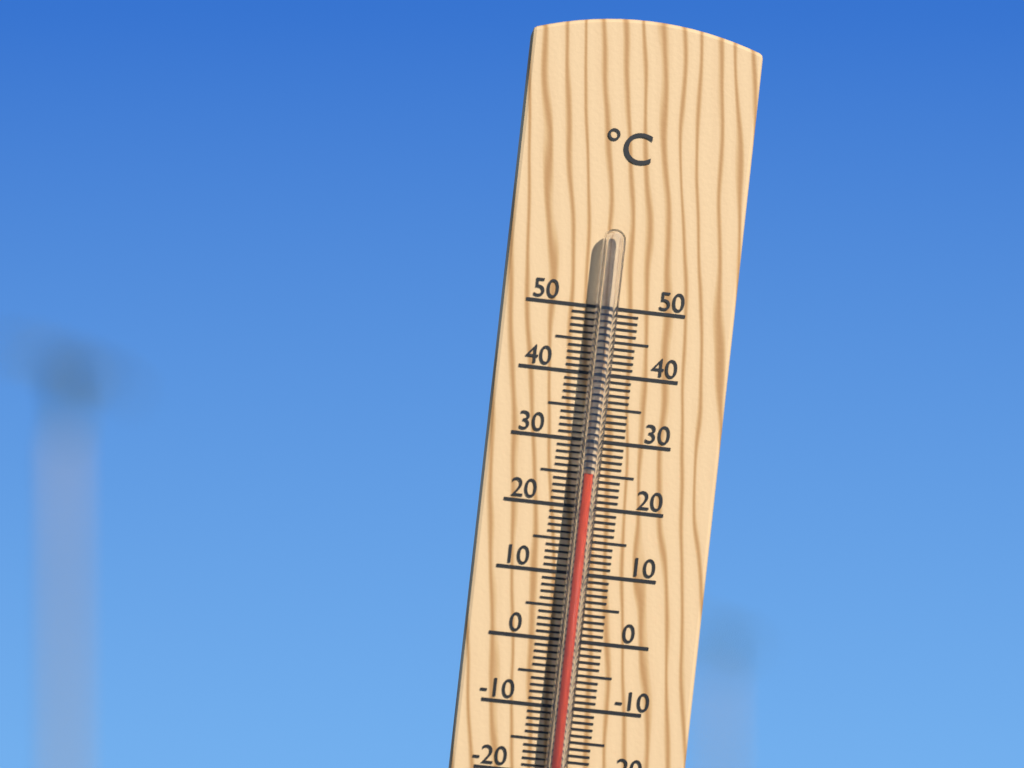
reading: 25 °C
